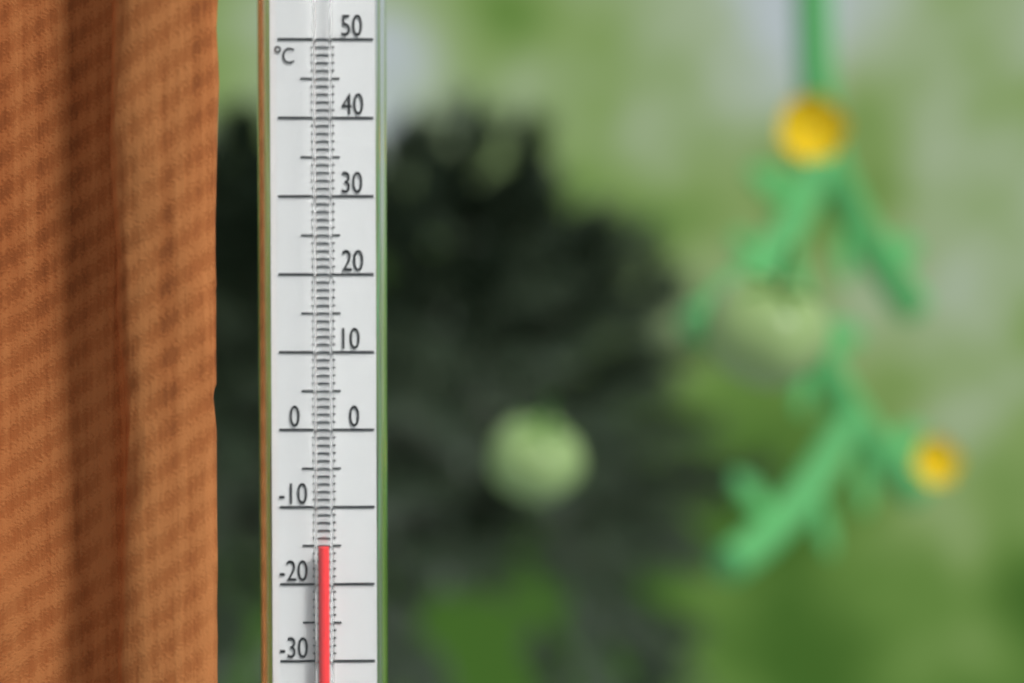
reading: -15 °C
